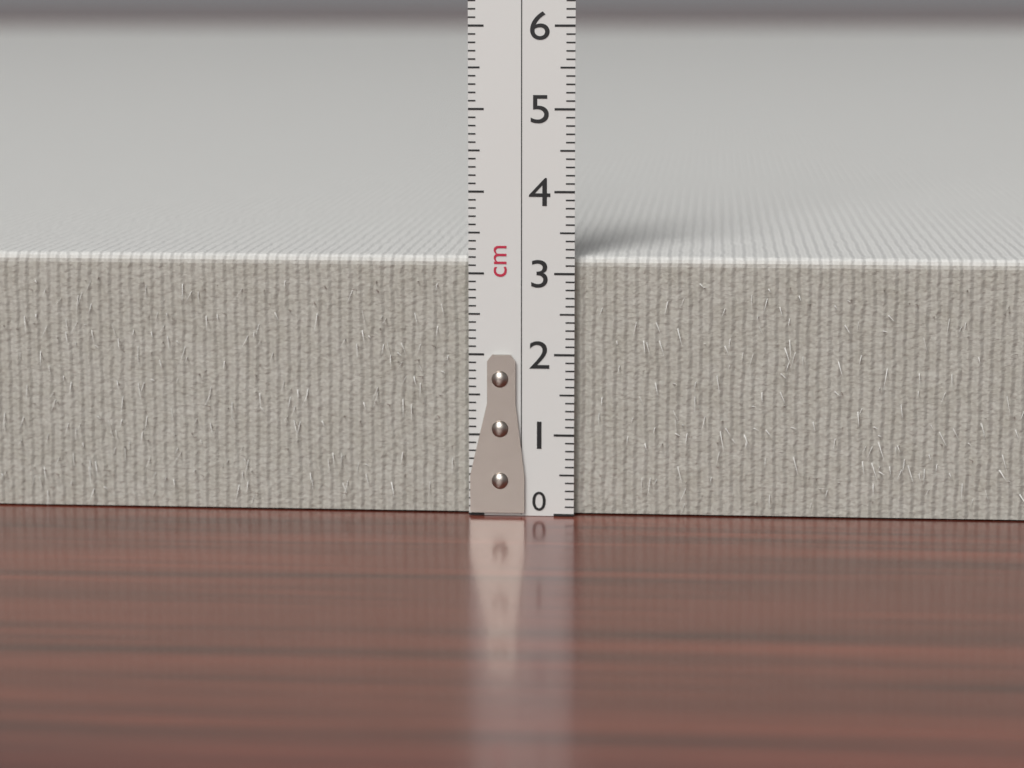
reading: 3.2 cm
